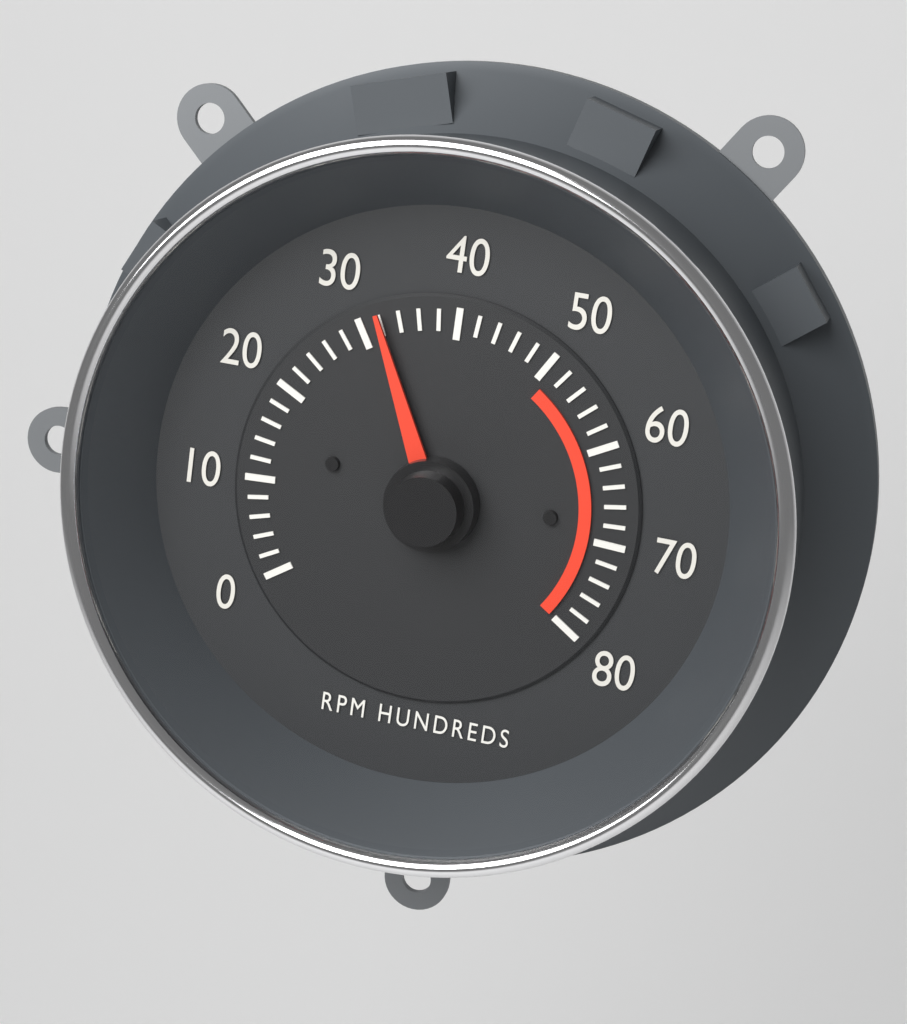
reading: 3200 RPM
